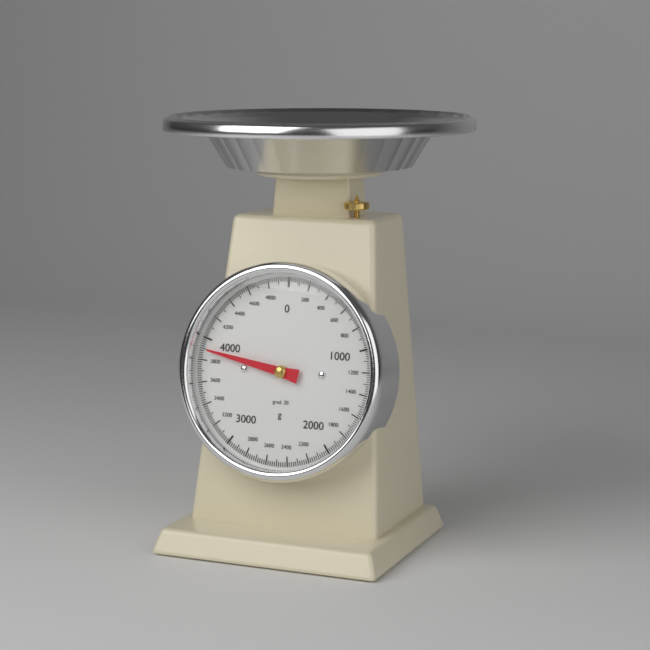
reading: 3900 g
